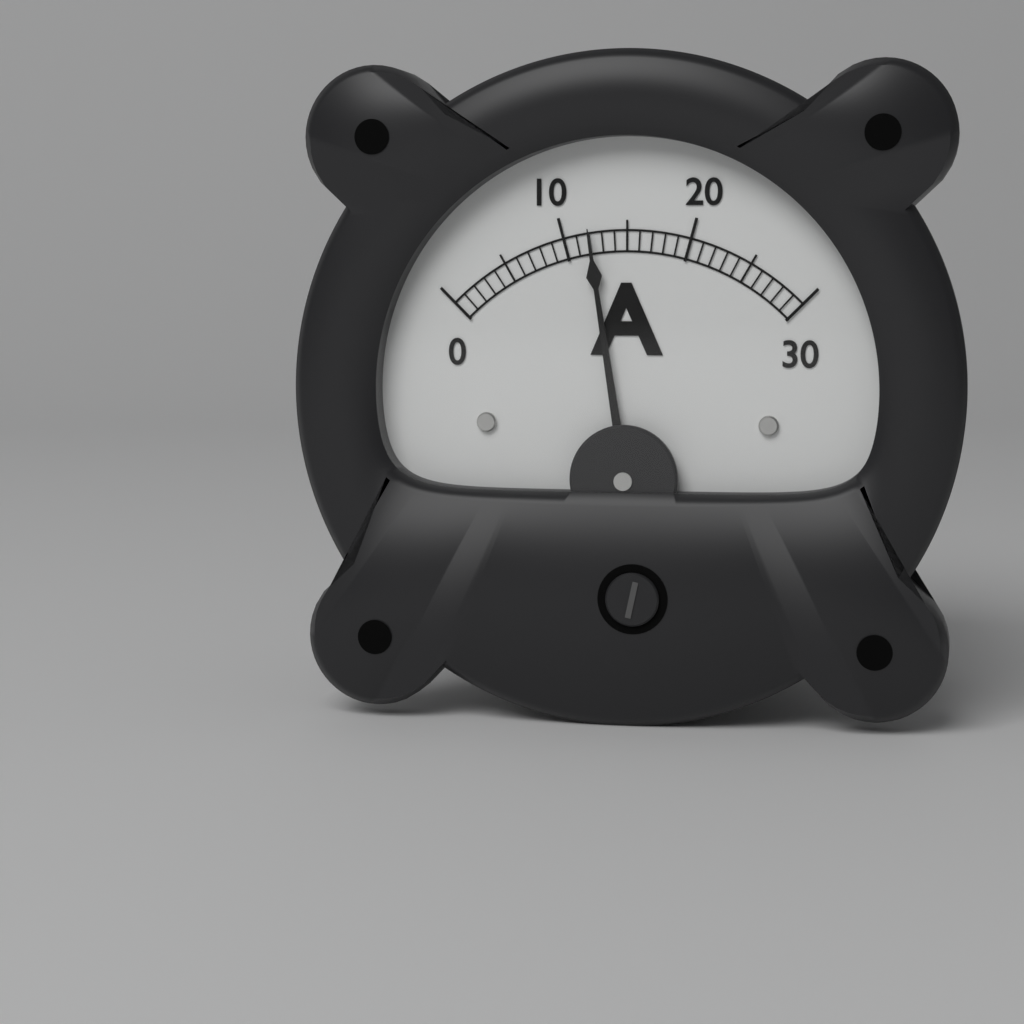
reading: 12 A
